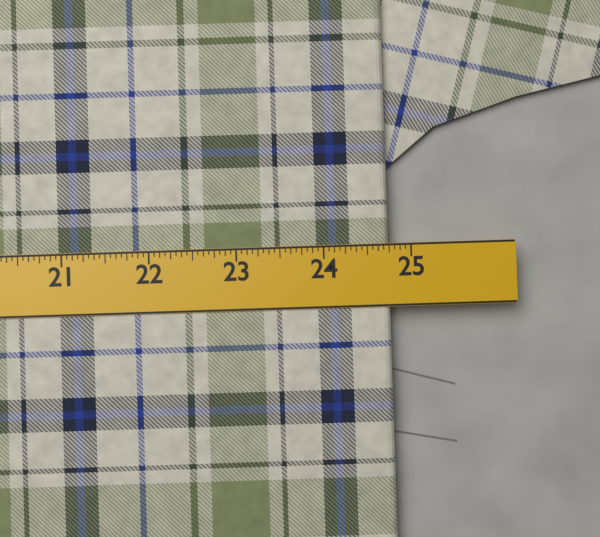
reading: 24.7500 in
